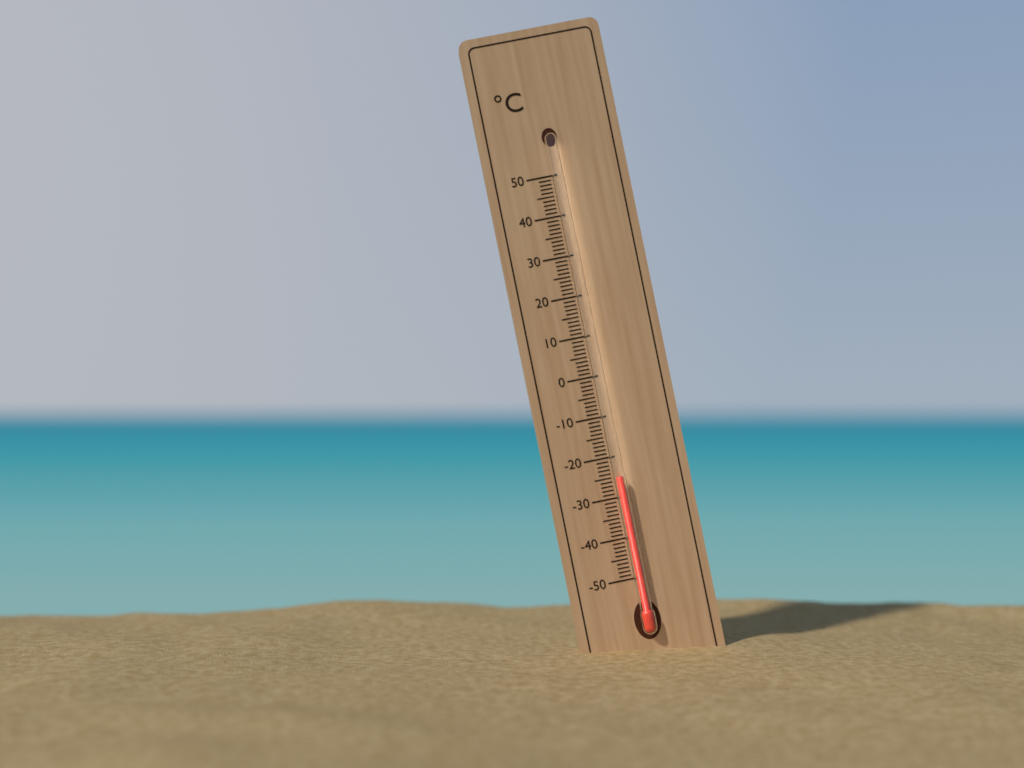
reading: -25 °C
